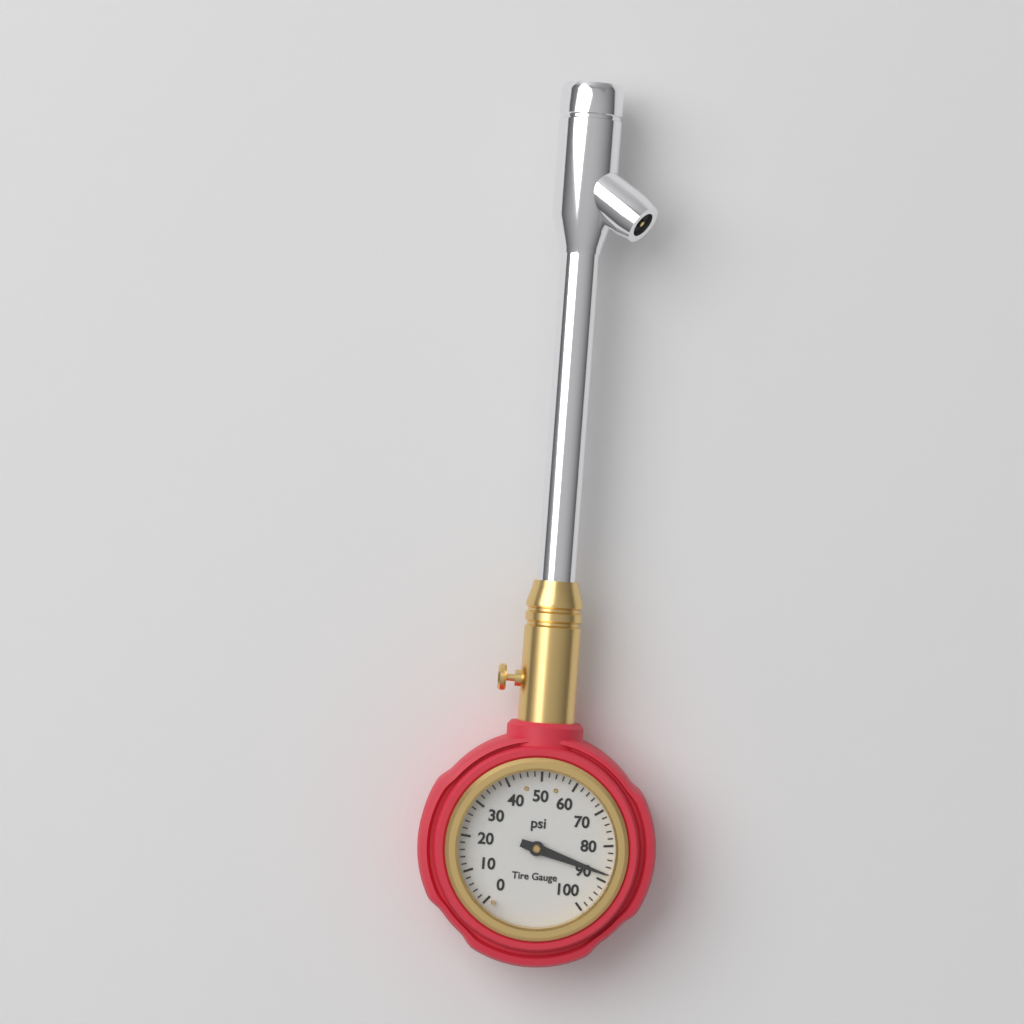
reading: 88 psi
